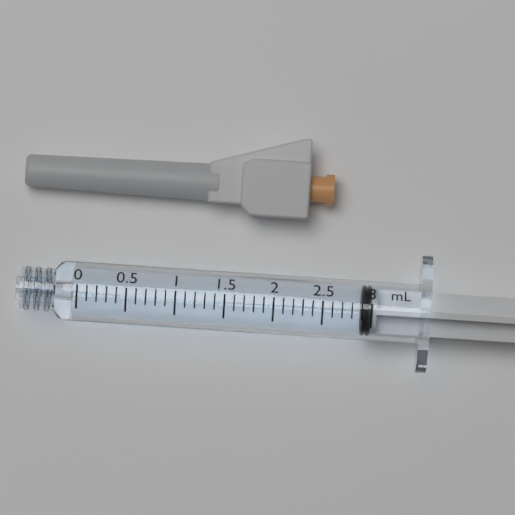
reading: 2.9 ml
